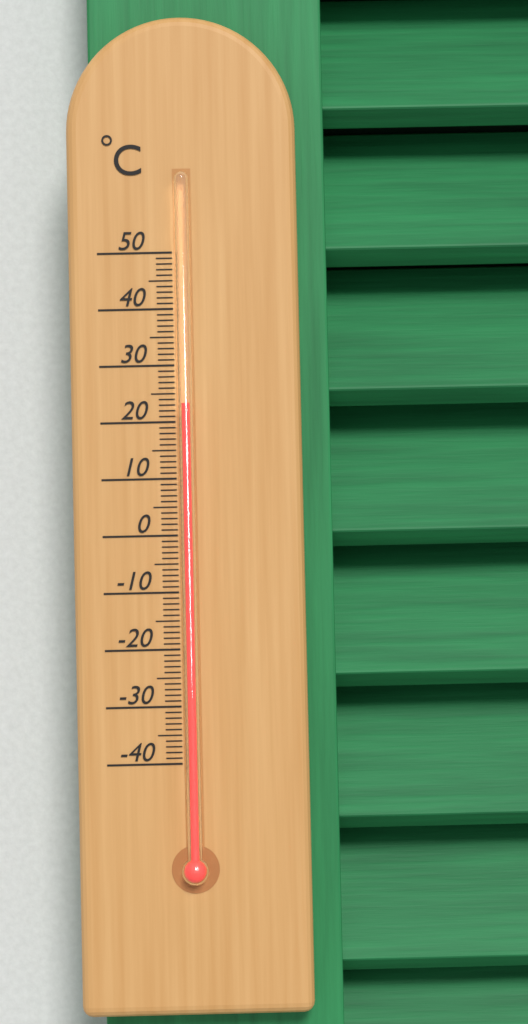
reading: 23 °C
